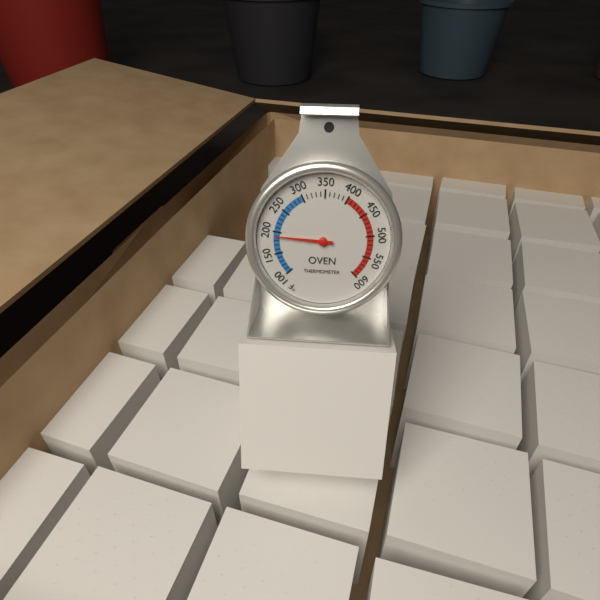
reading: 190 °F
